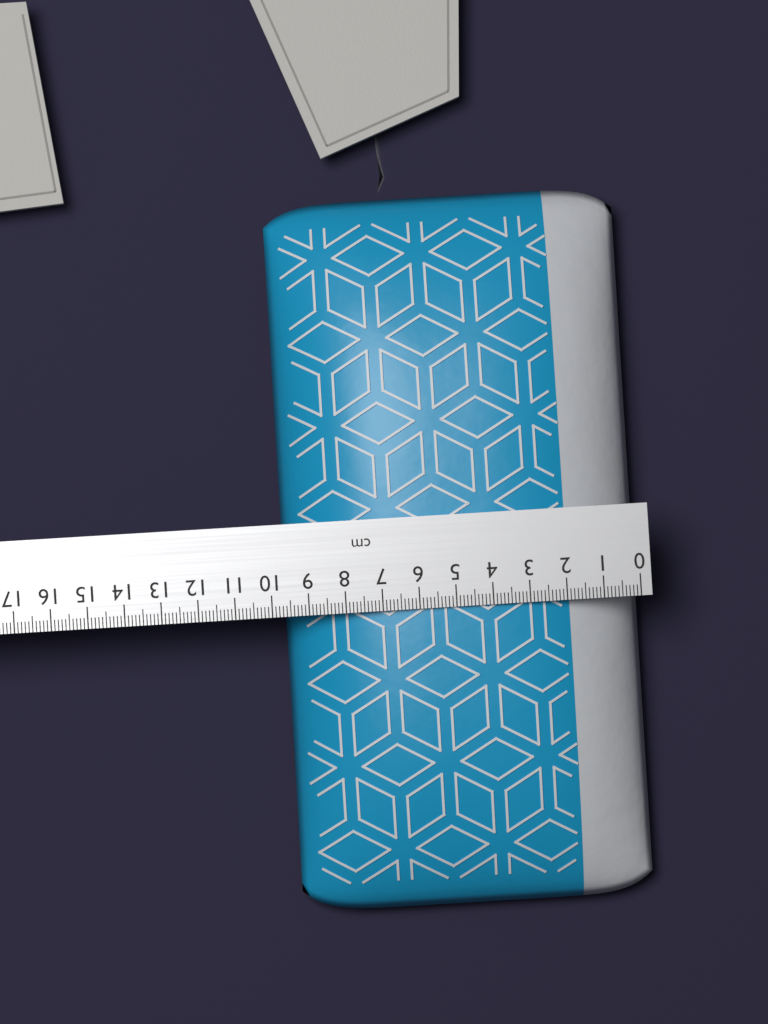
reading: 9.7 cm
